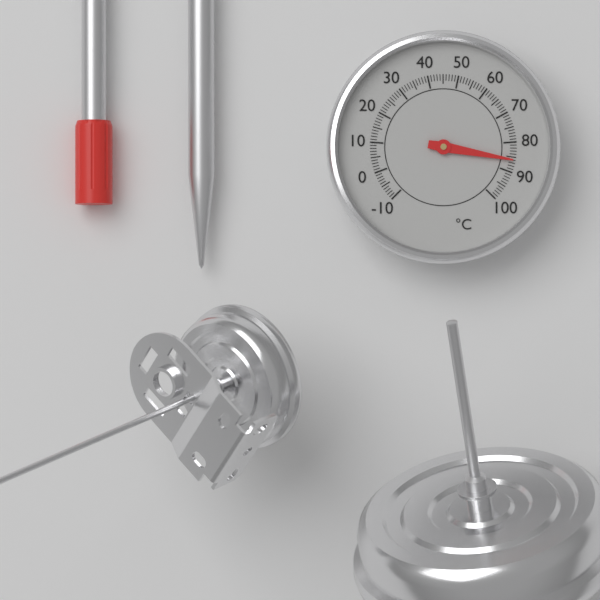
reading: 86 °C
